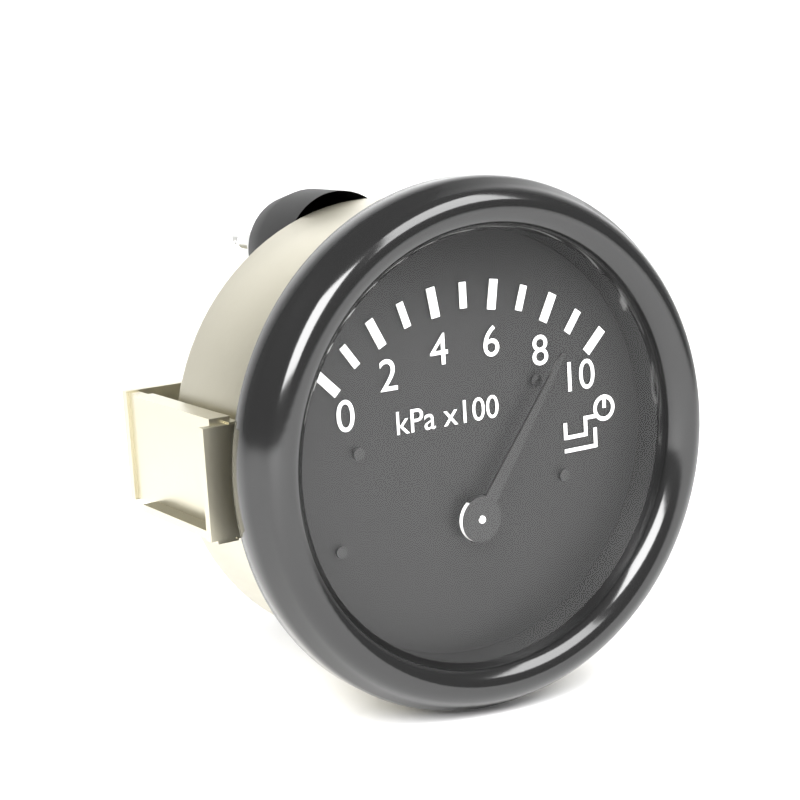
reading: 9 kPa x100
